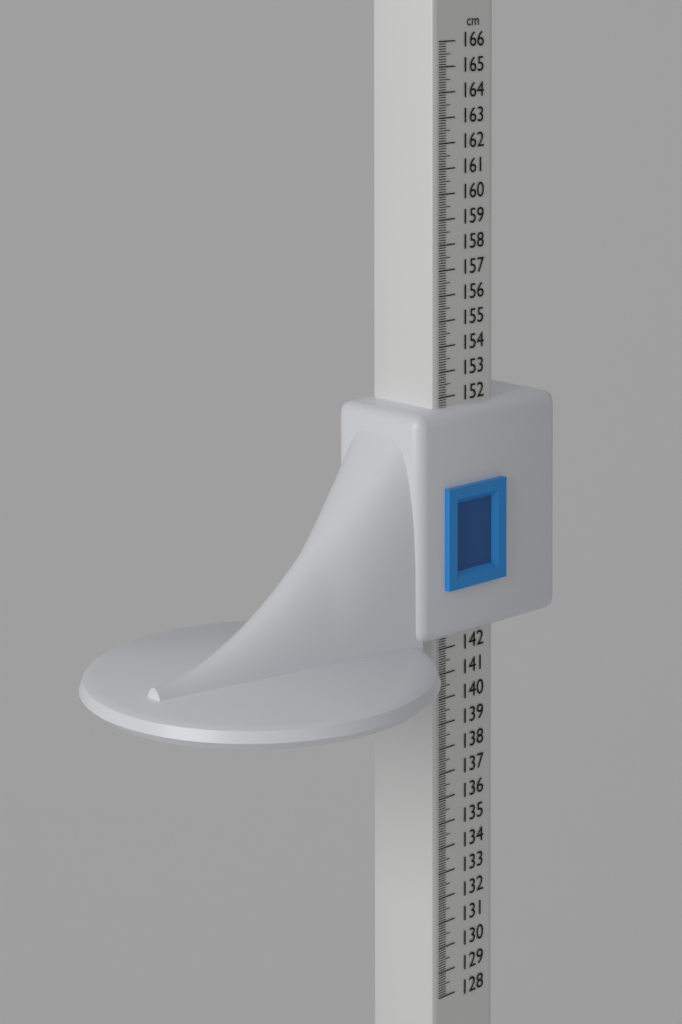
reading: 151.6 cm
